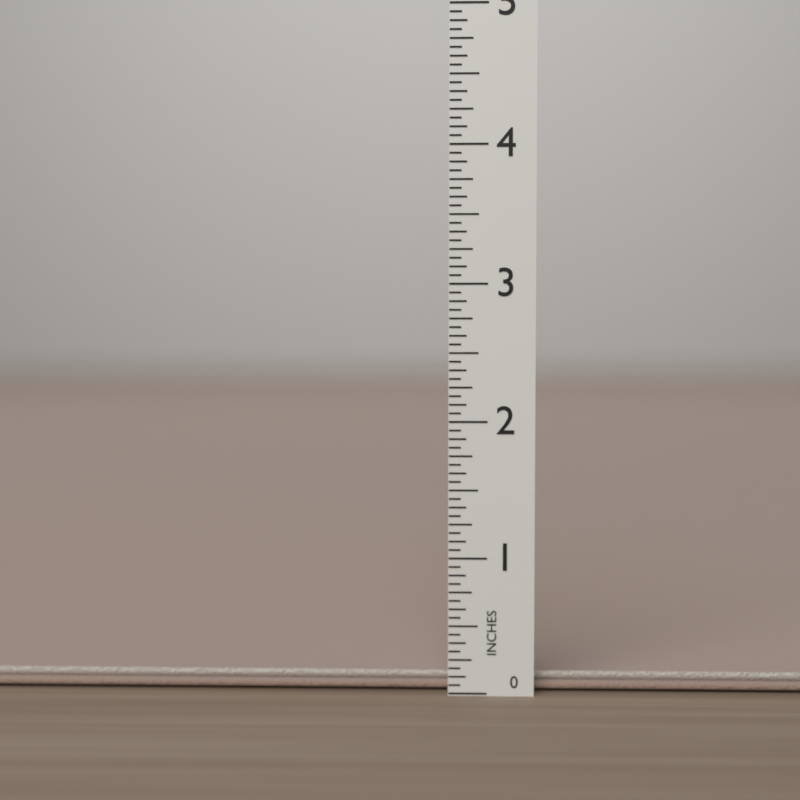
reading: 0.1250 in
